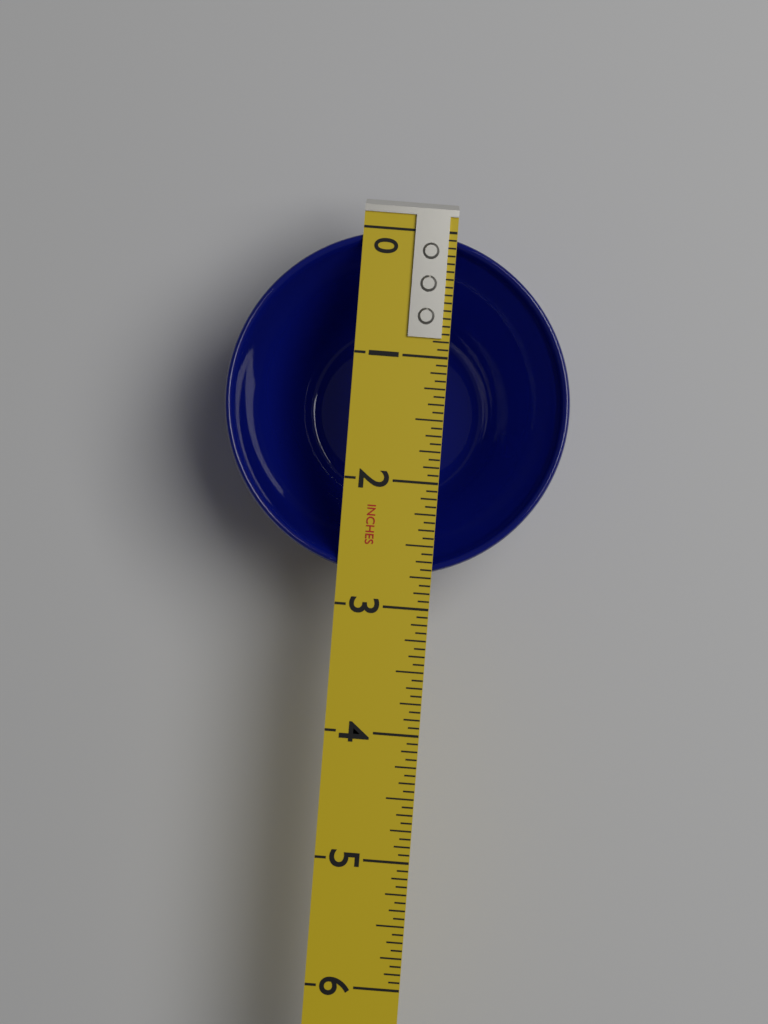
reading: 2.7500 in
